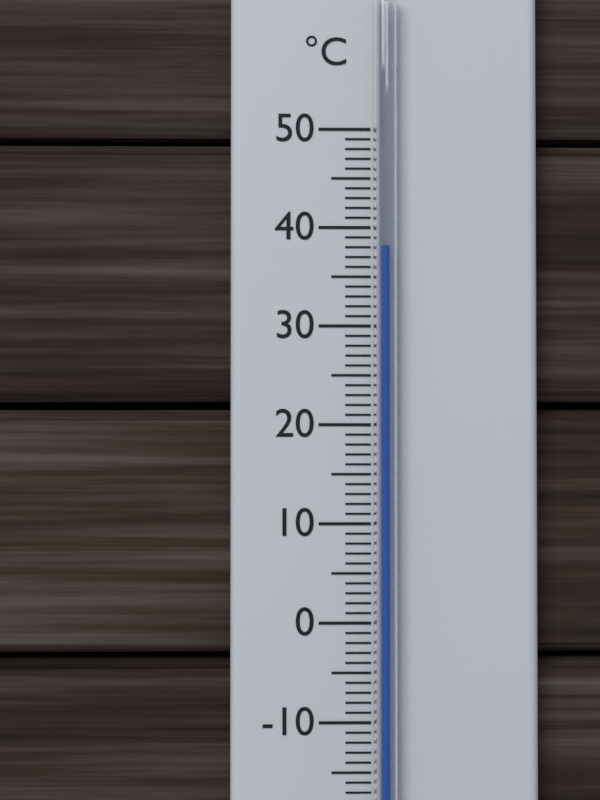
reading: 38 °C
